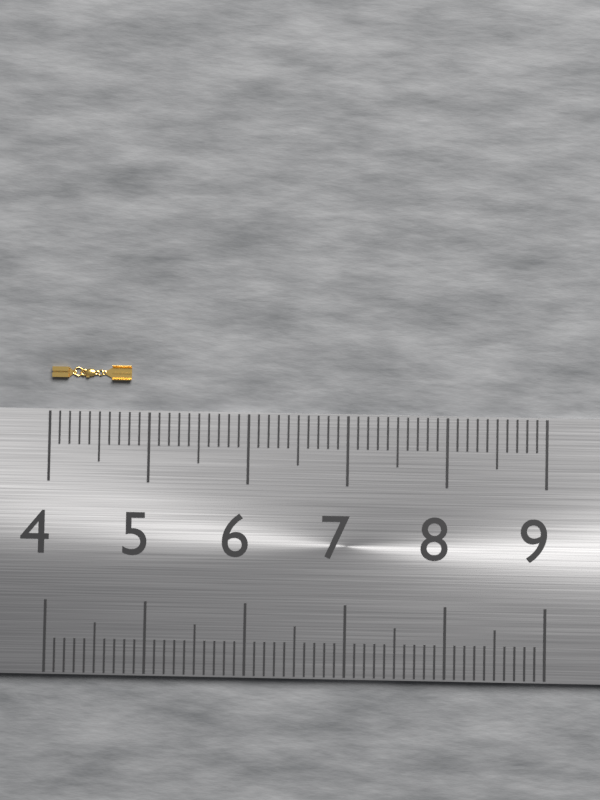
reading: 4.8 (no unit)
